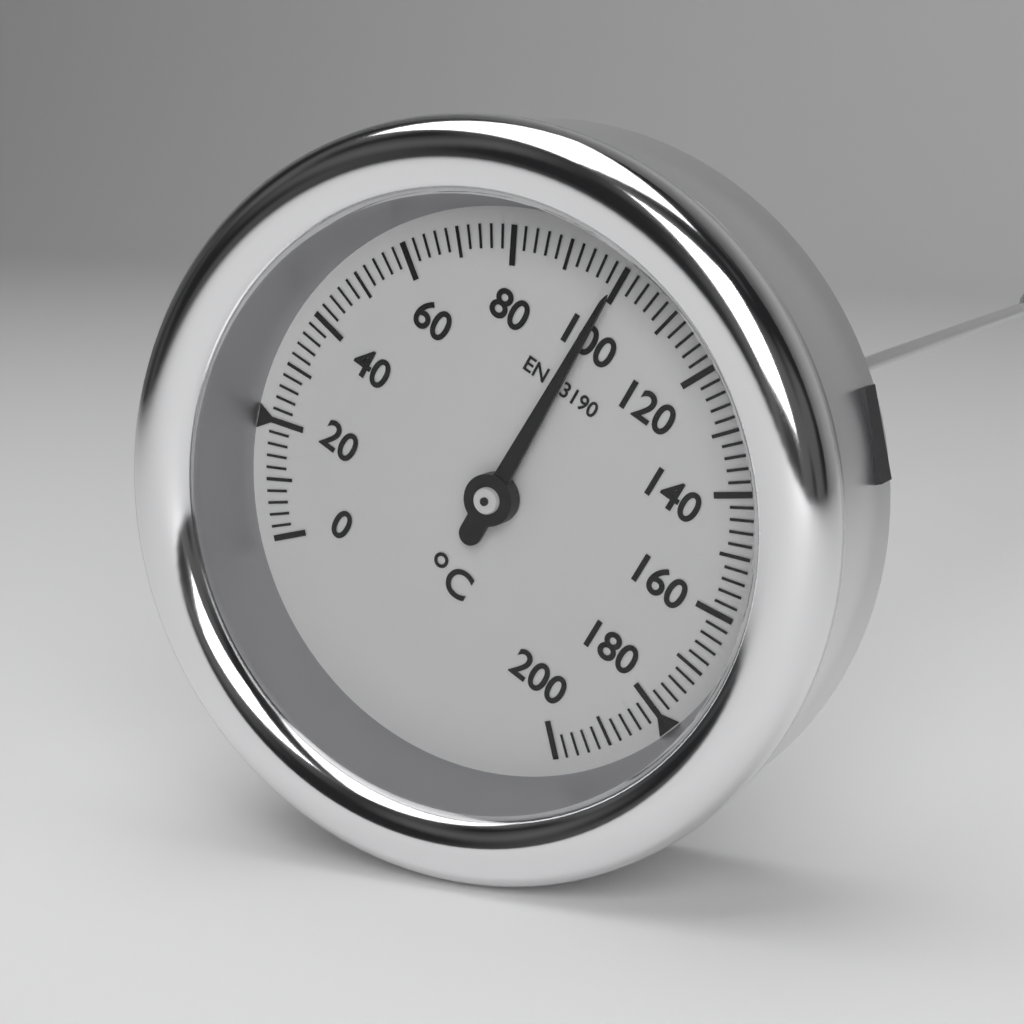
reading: 100 °C
